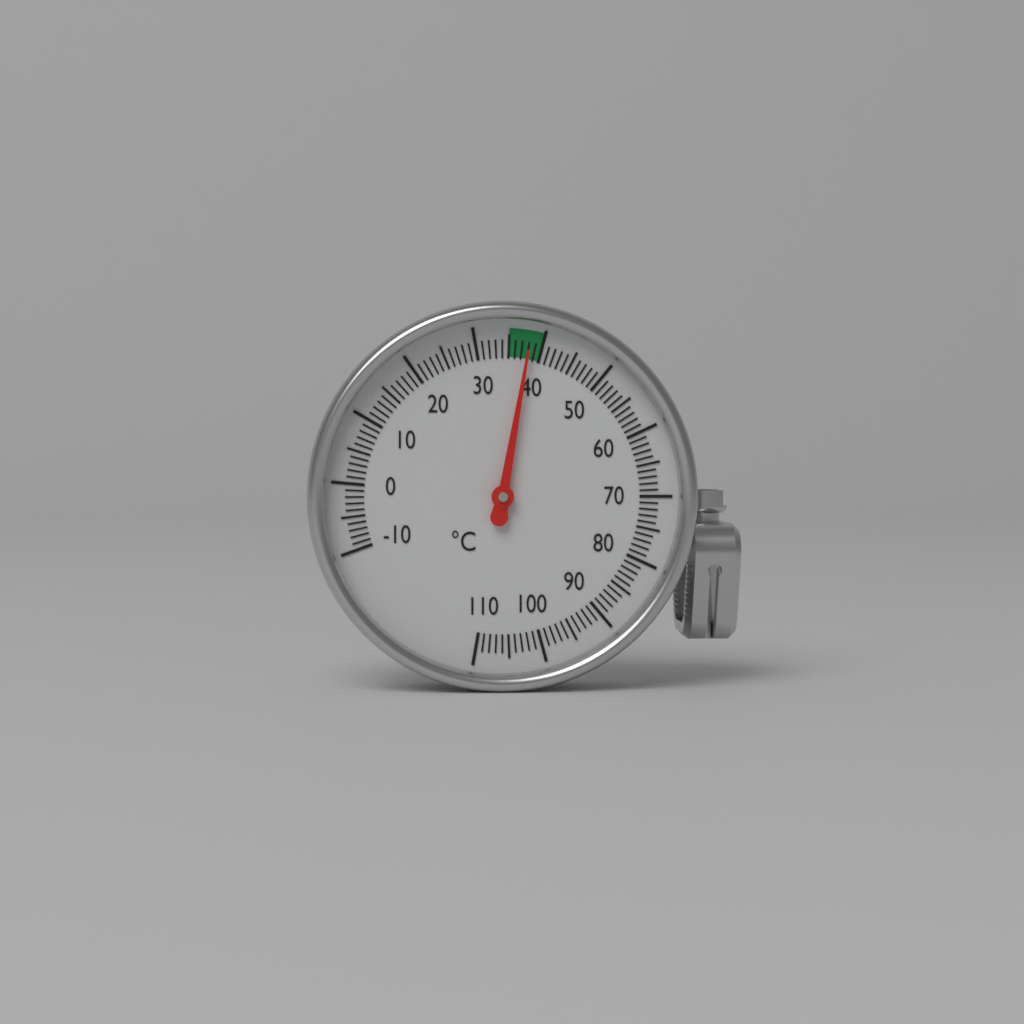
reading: 38 °C
